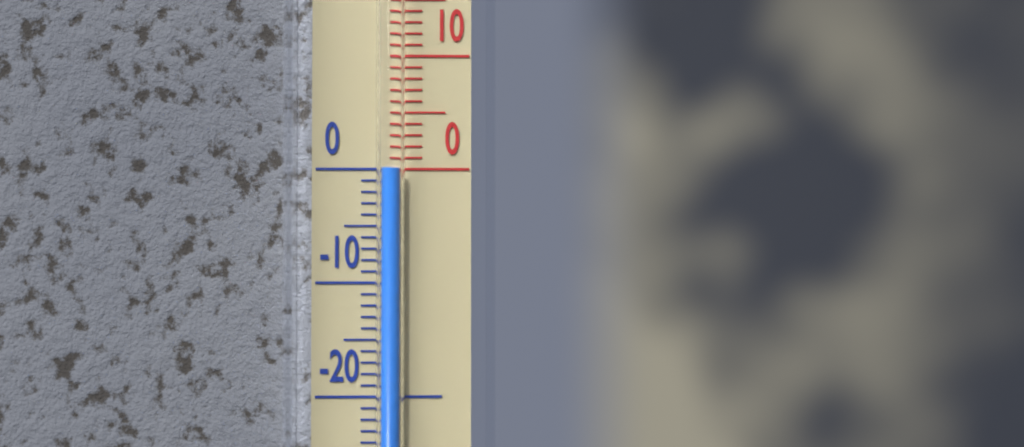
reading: 0 °C
